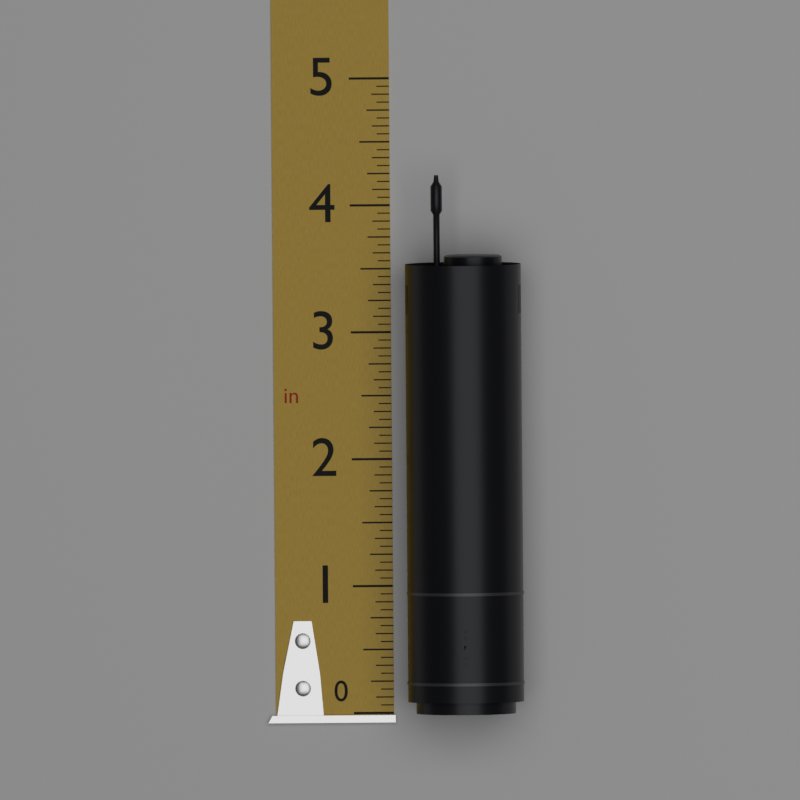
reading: 4.2500 in
